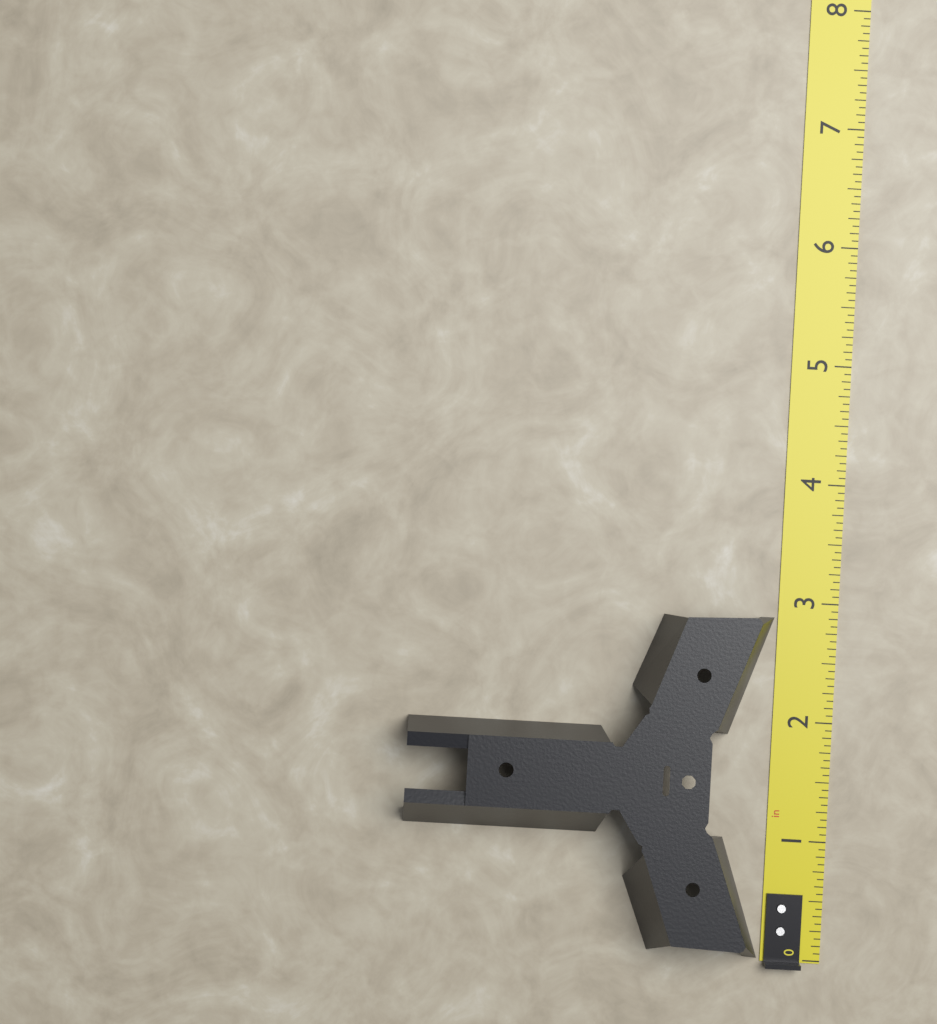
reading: 2.8750 in
